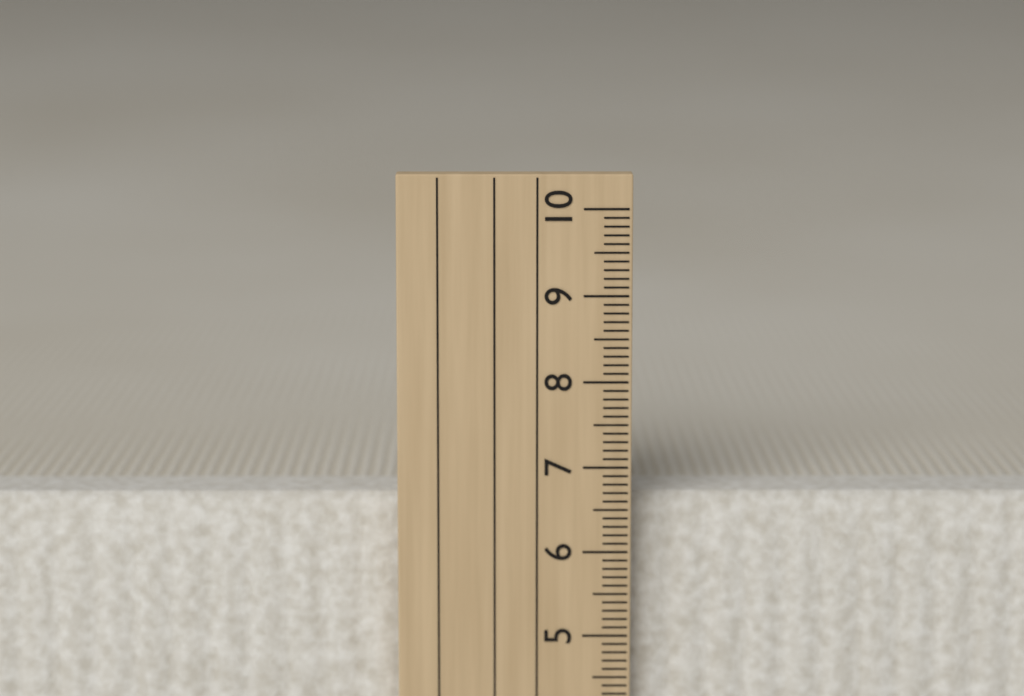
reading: 6.6 cm
